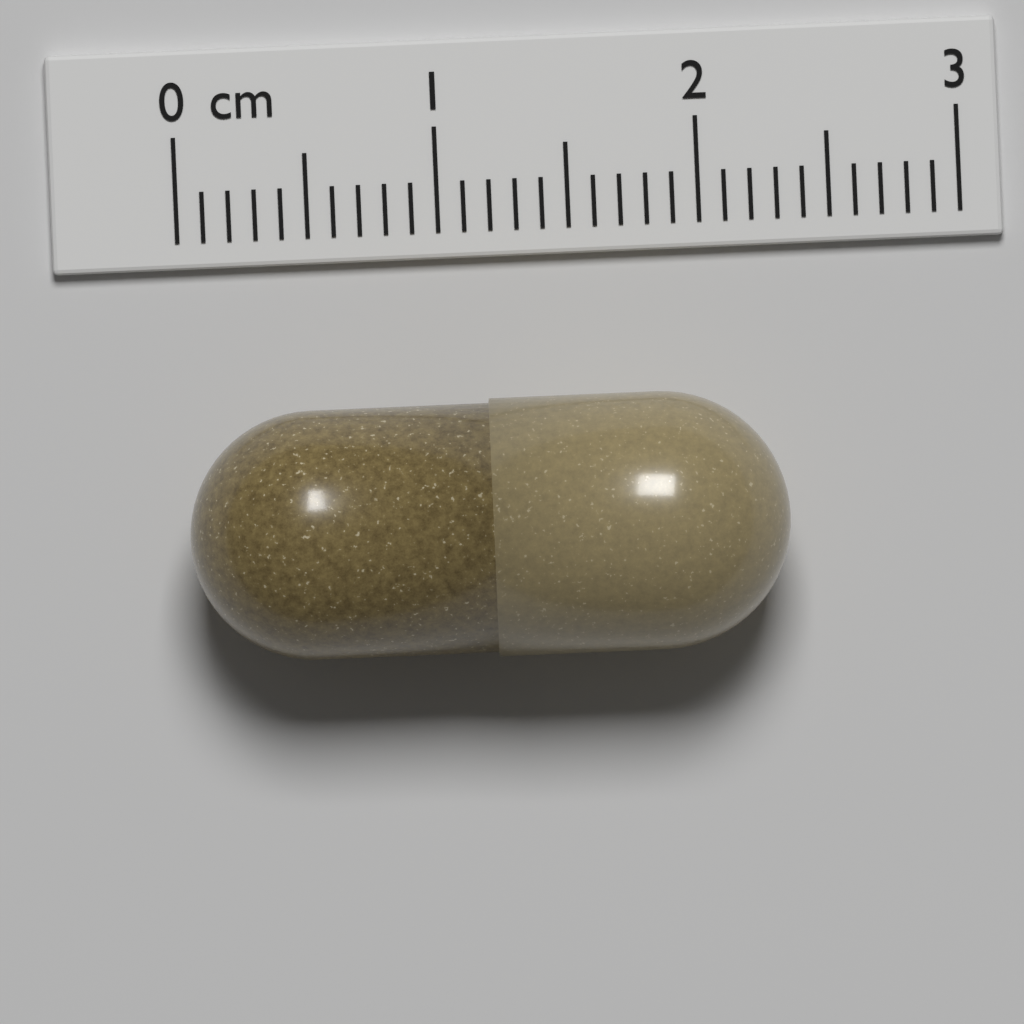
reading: 2.3 cm
